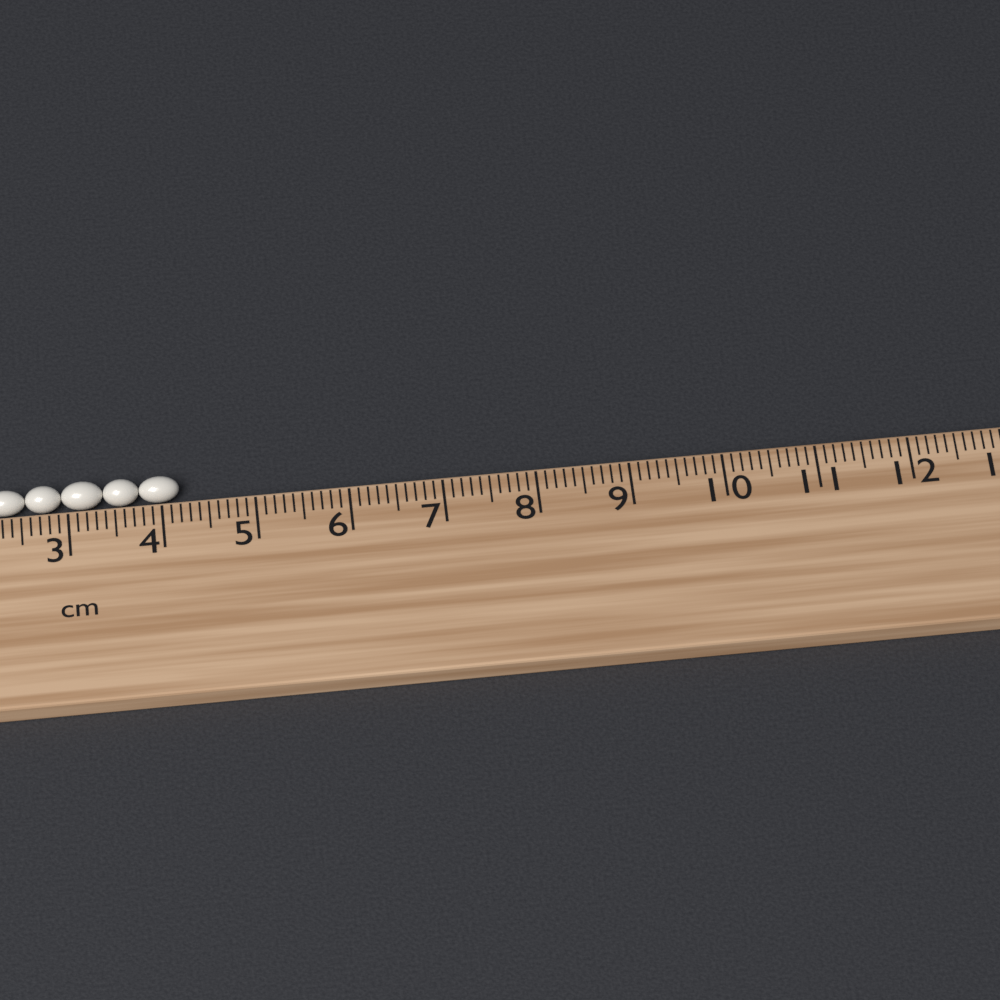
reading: 4.2 cm
